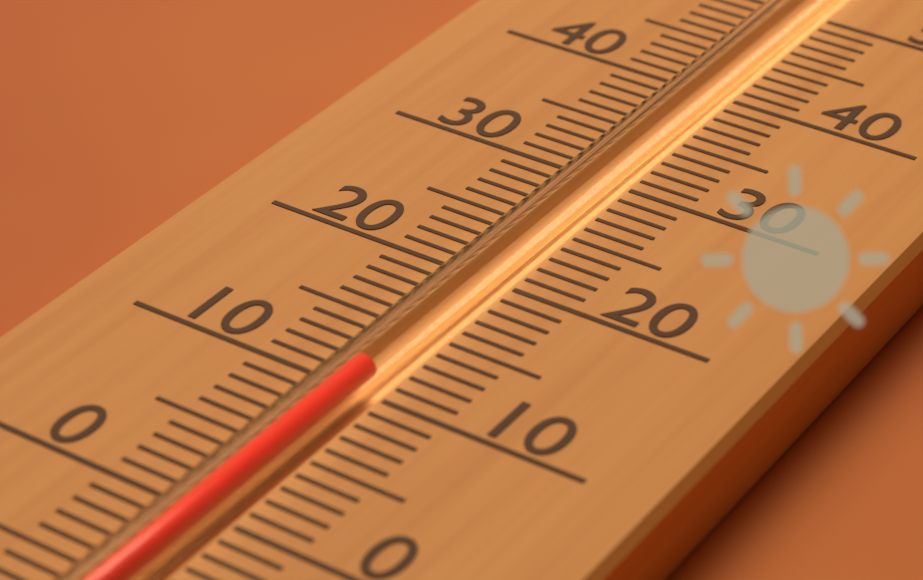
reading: 11 (no unit)
